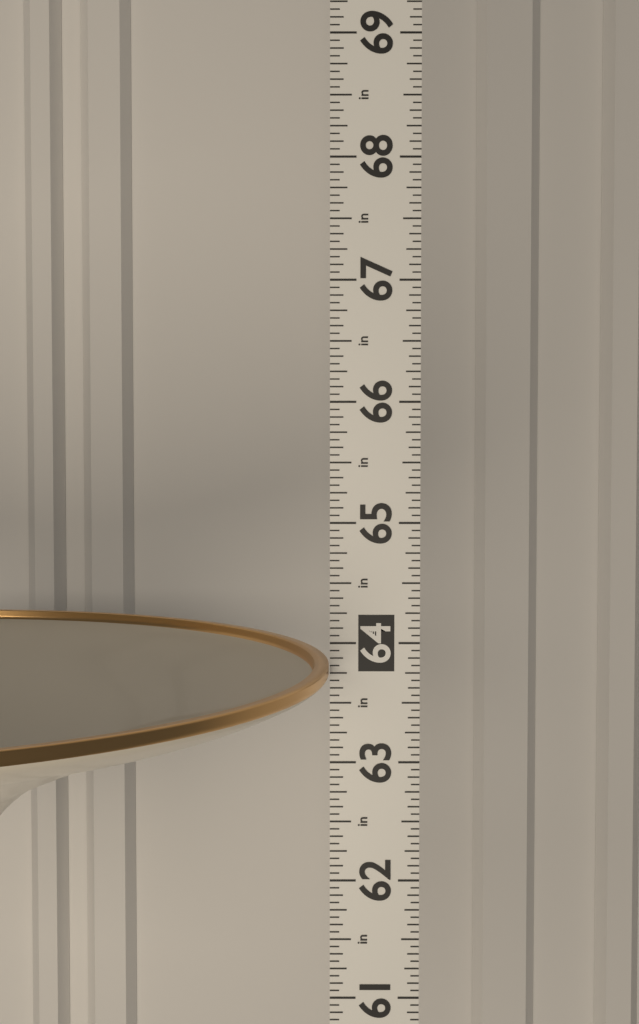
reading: 63.8125 in
